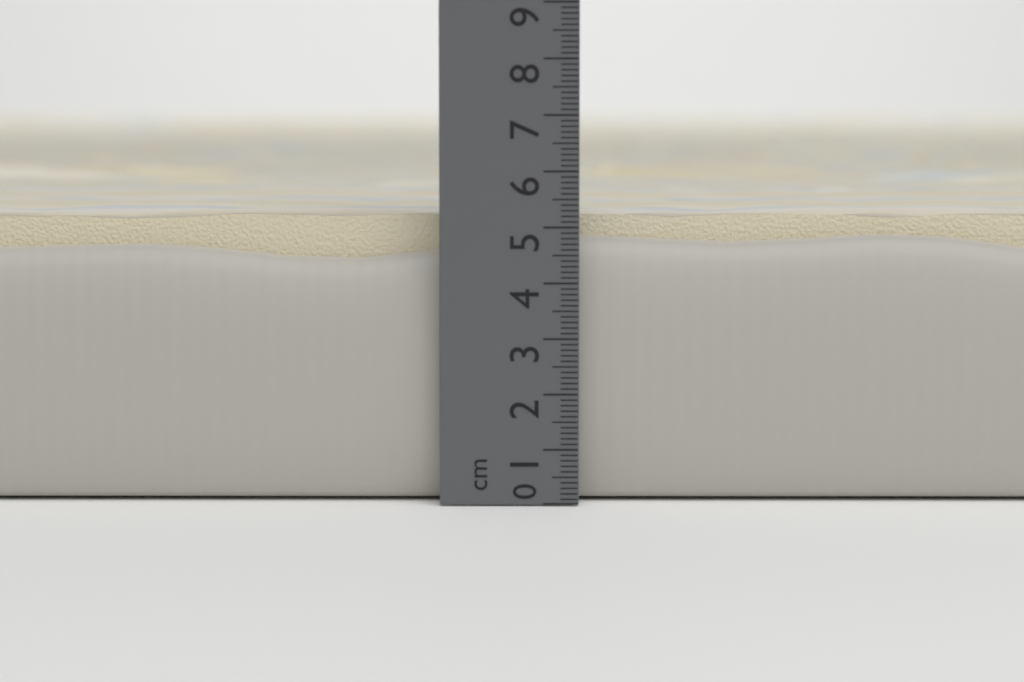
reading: 5.4 cm
